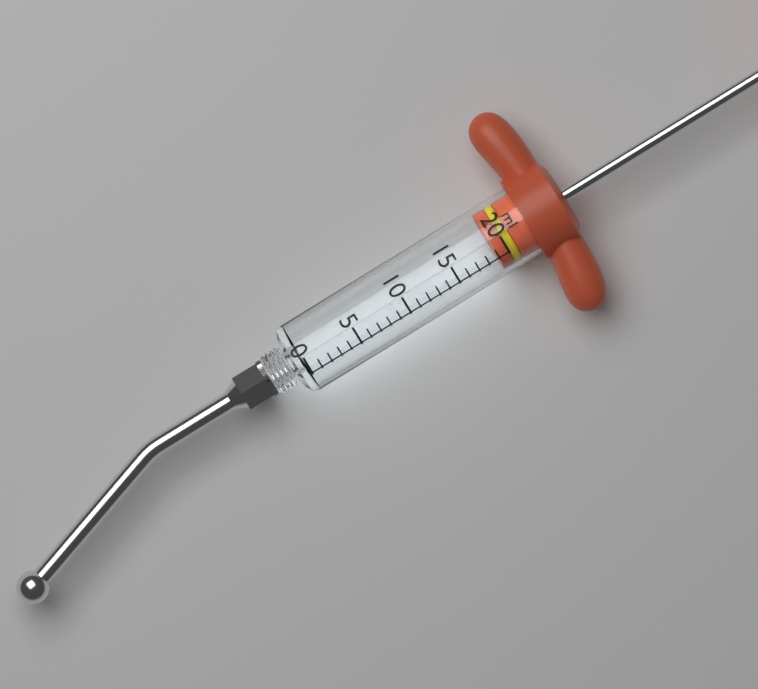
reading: 19 ml
